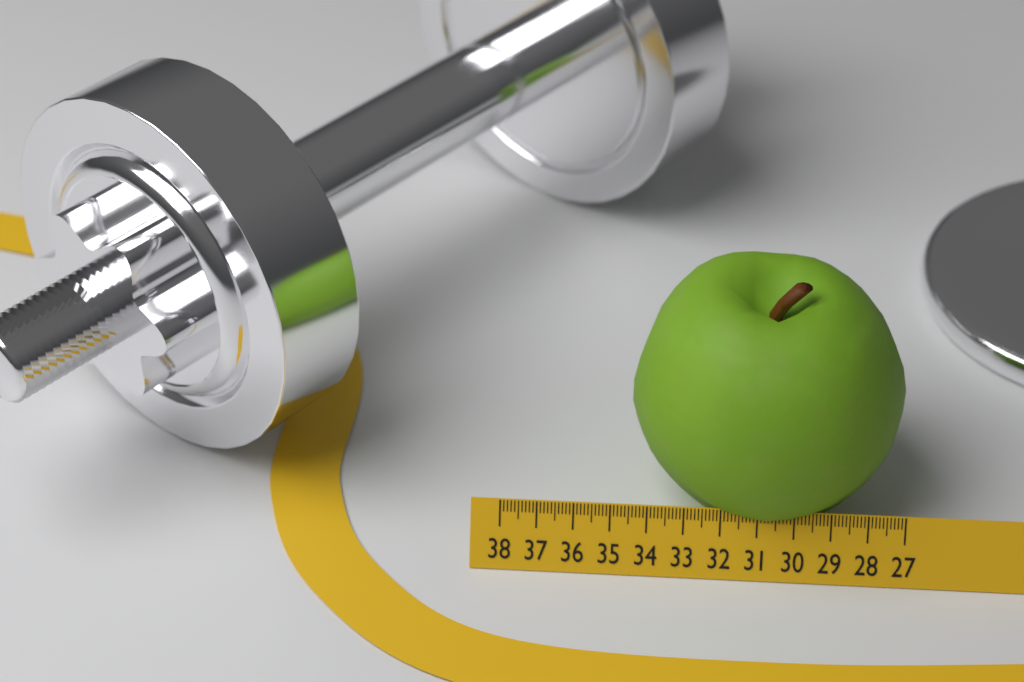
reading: 34.5 (no unit)
